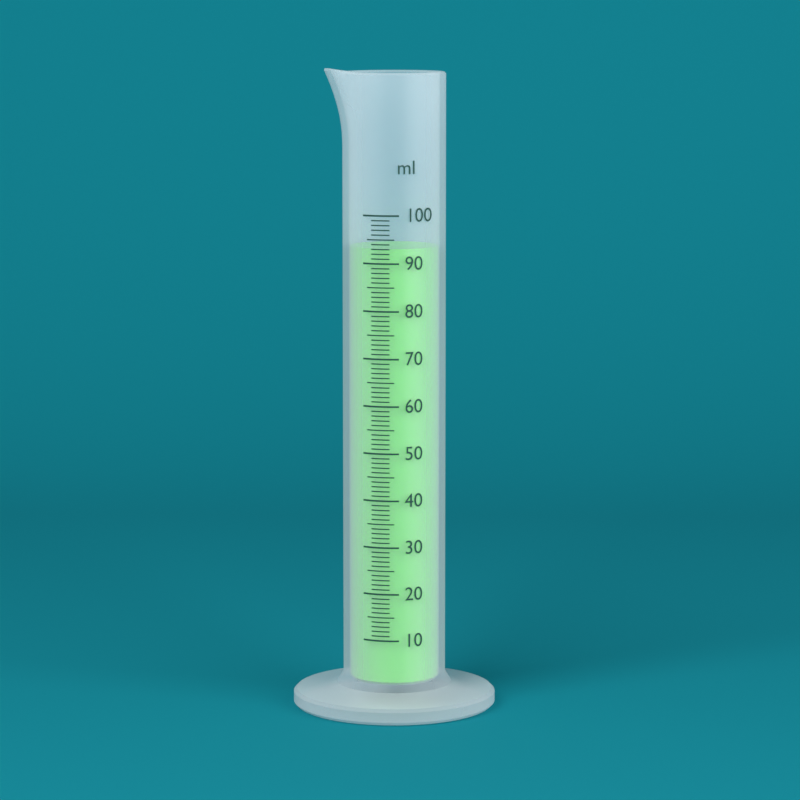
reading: 93 ml
